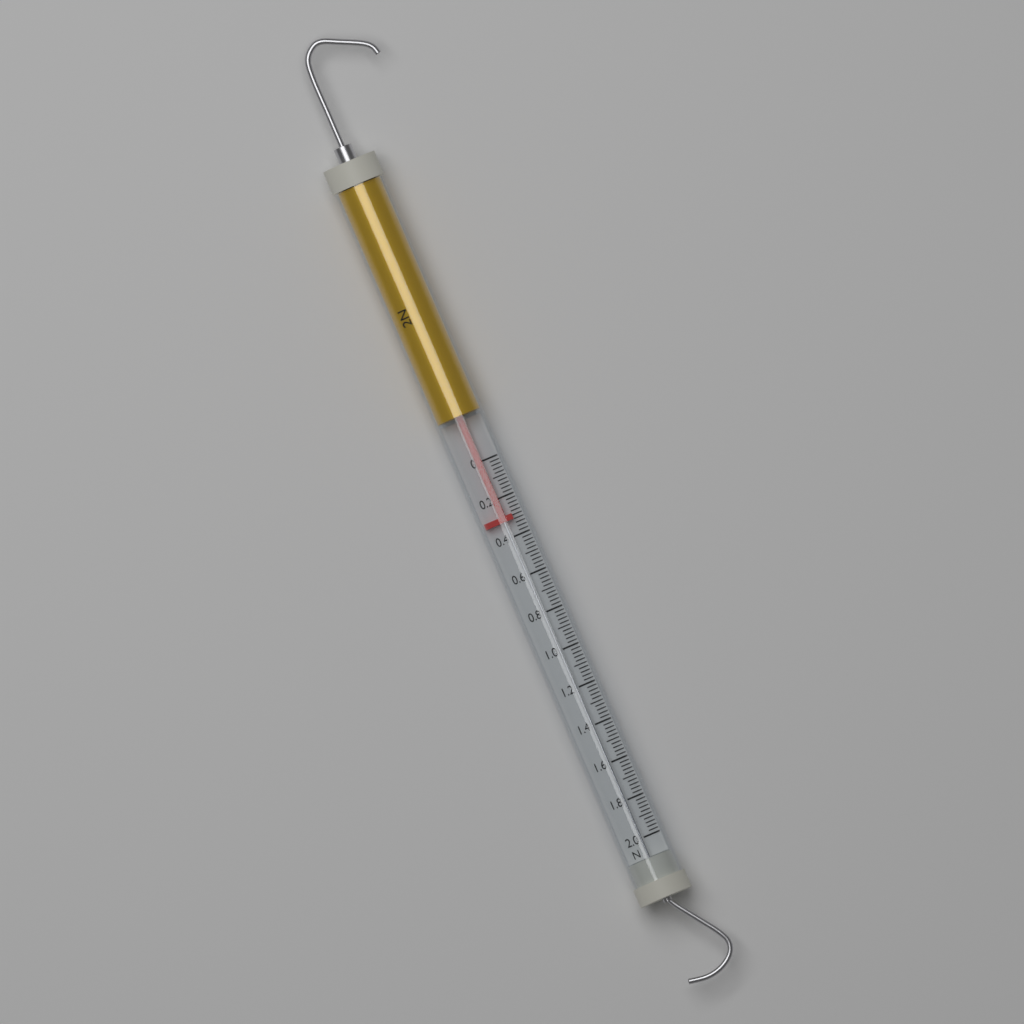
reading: 0.32 N
